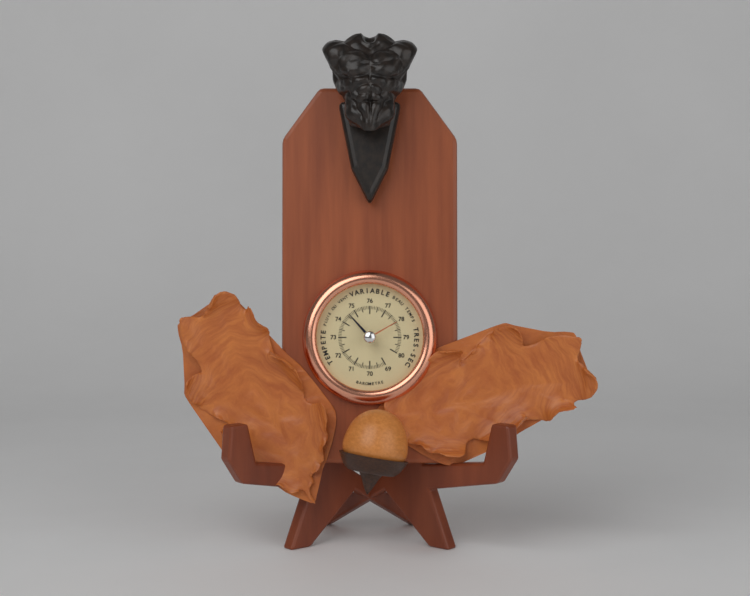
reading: 74.6 (no unit)
